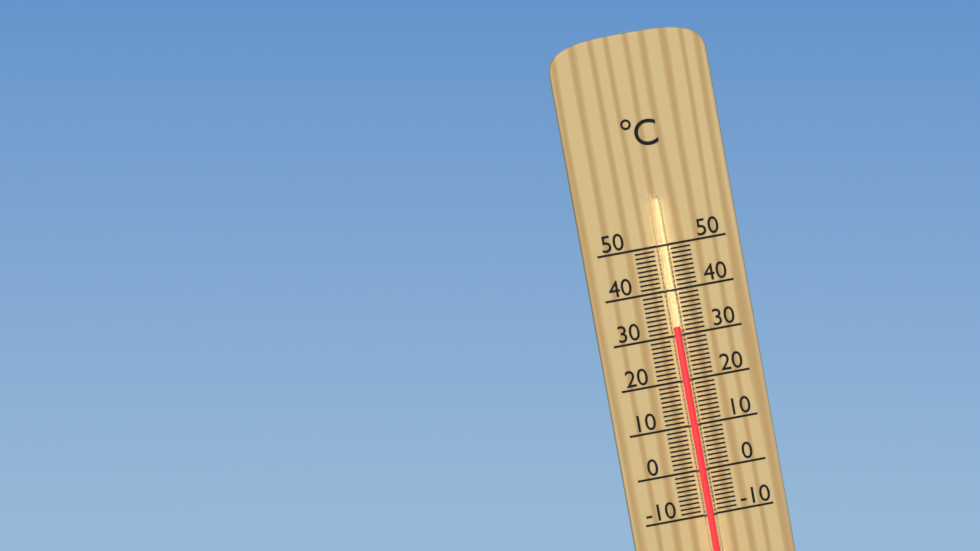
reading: 32 °C
